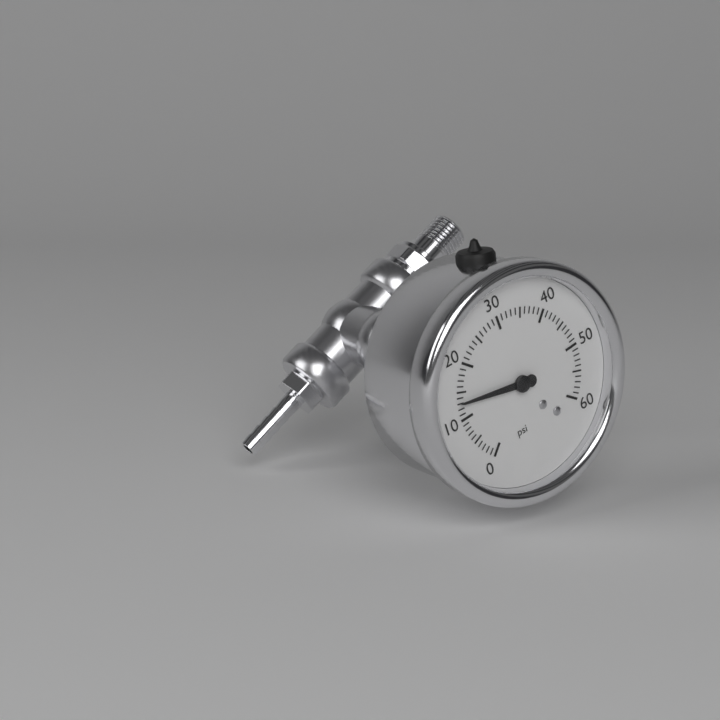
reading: 13 psi
